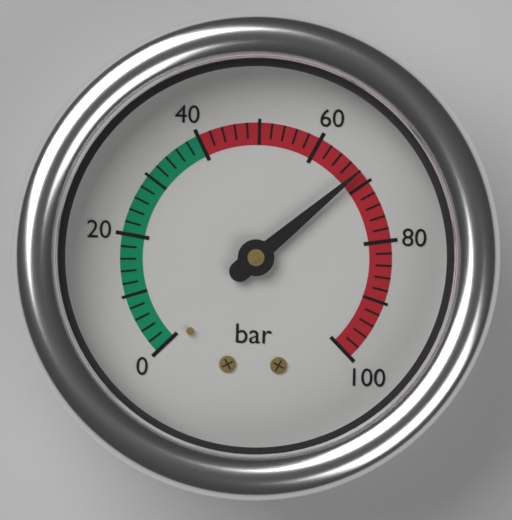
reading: 68 bar
